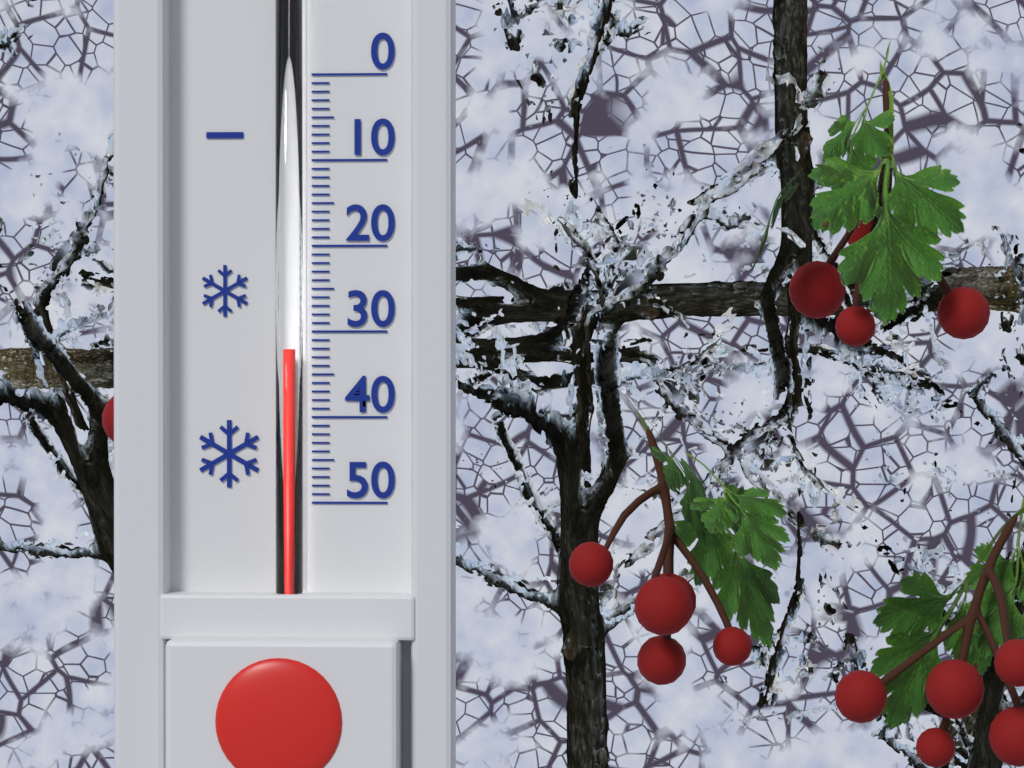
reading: 32 (no unit)
